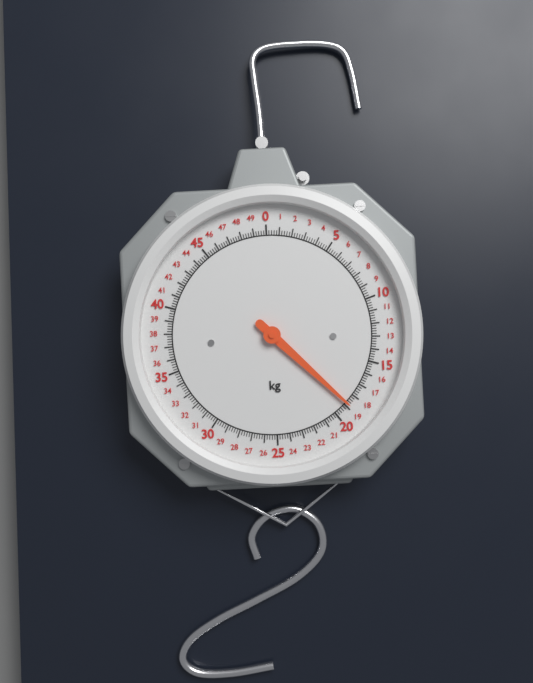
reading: 18.8 kg
